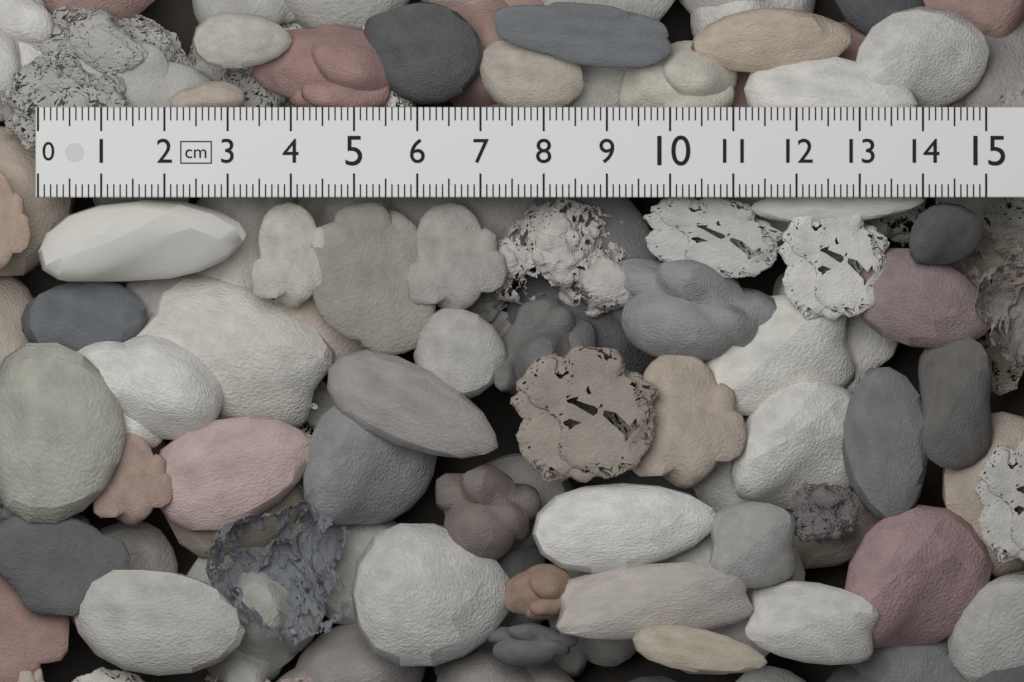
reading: 3.3 cm
